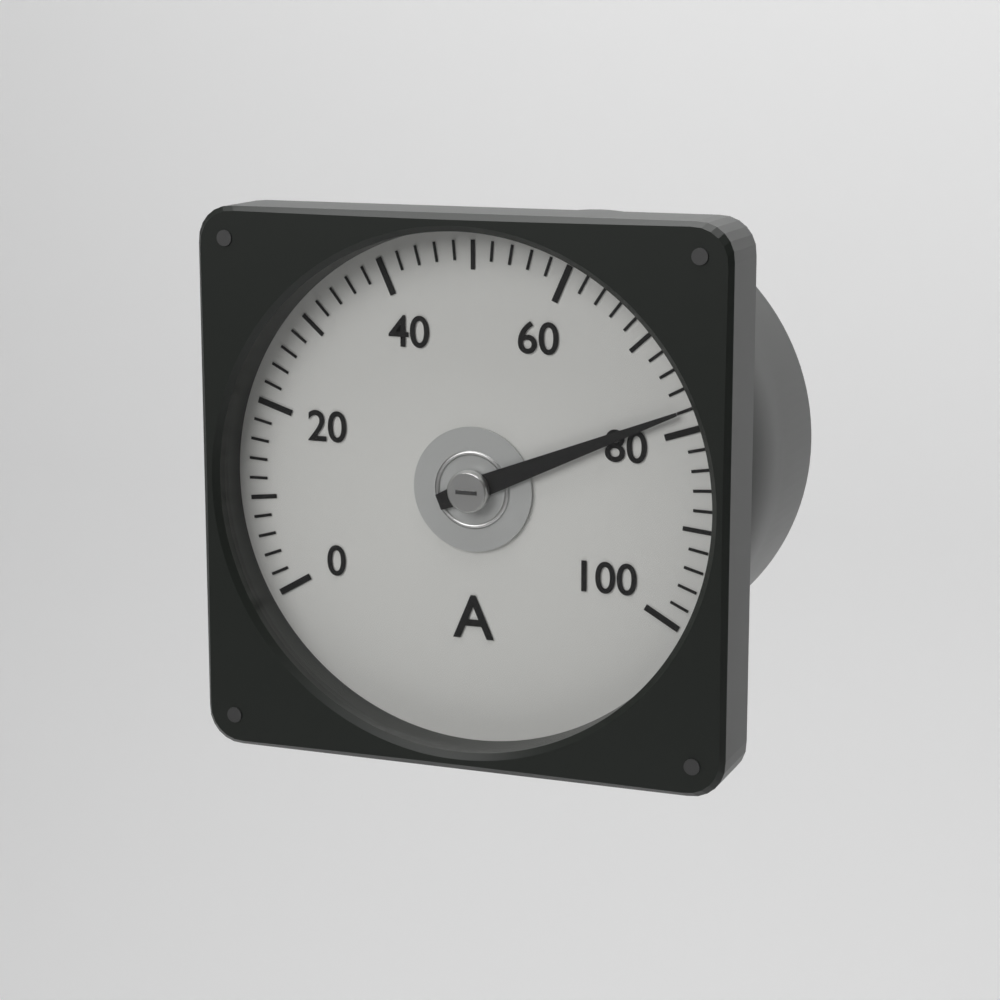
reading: 78 A
